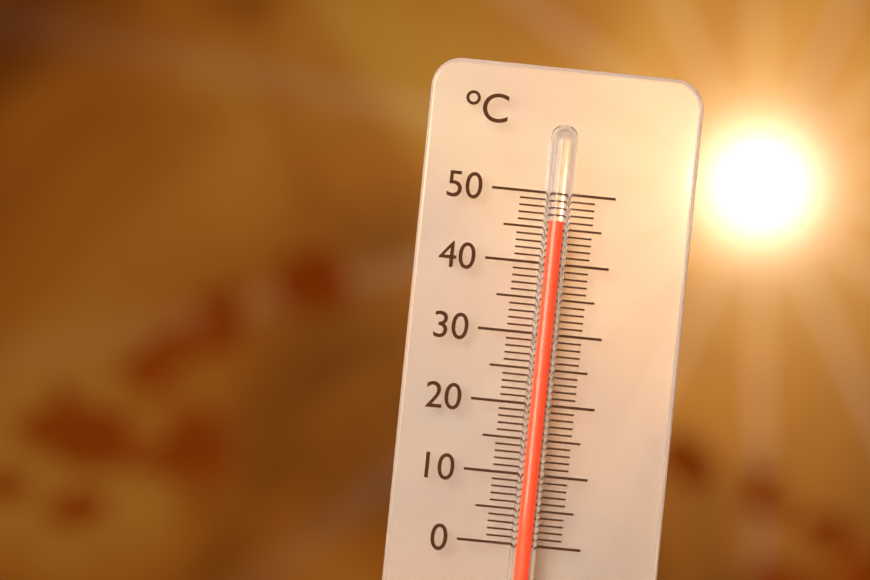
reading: 46 °C
